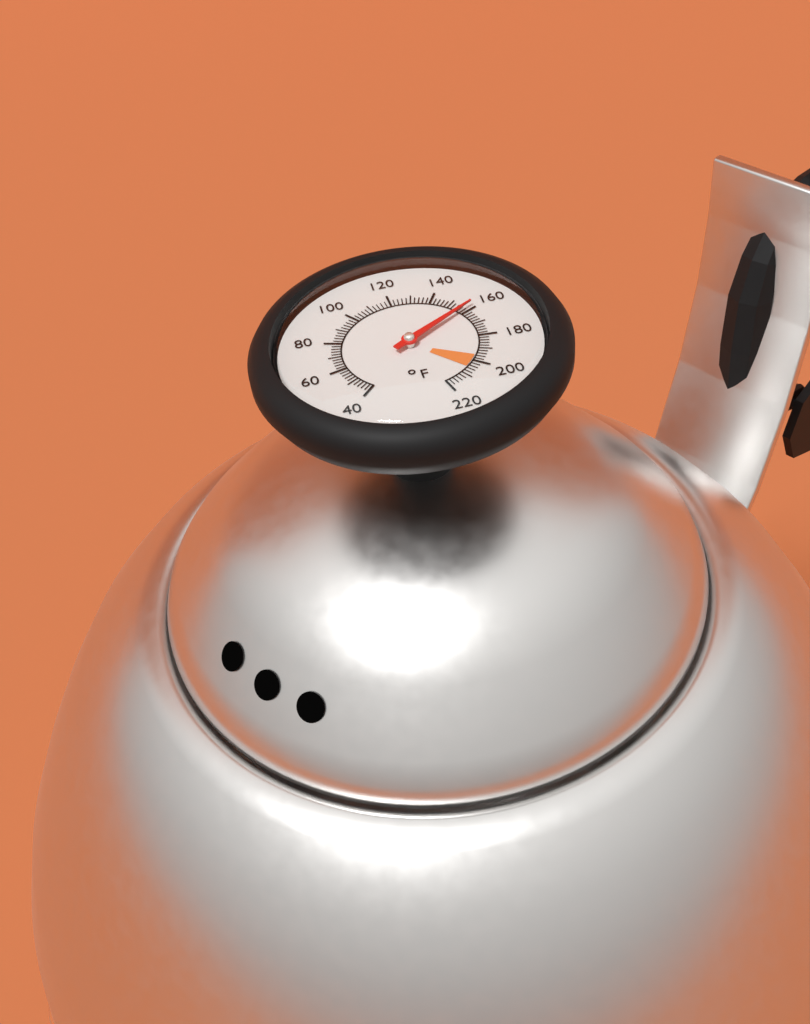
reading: 158 °F
